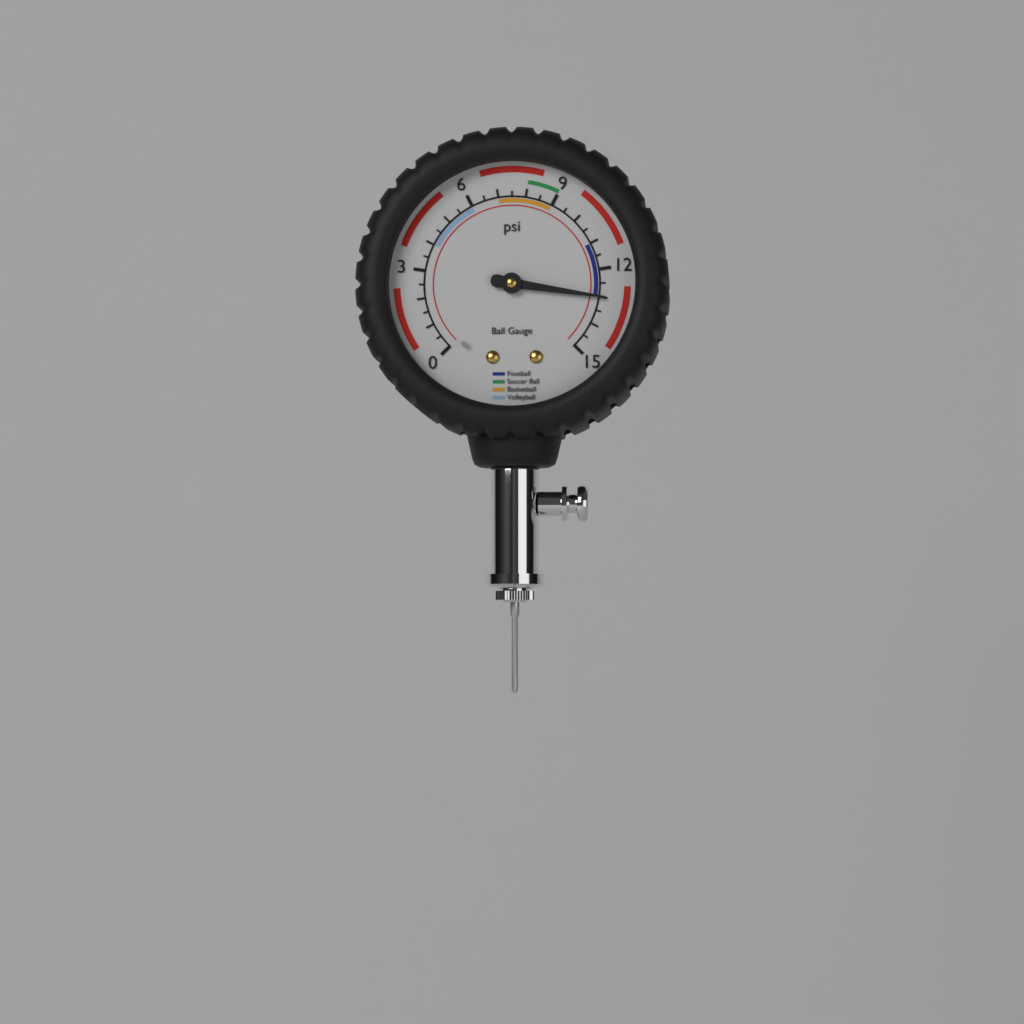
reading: 13.0 psi
